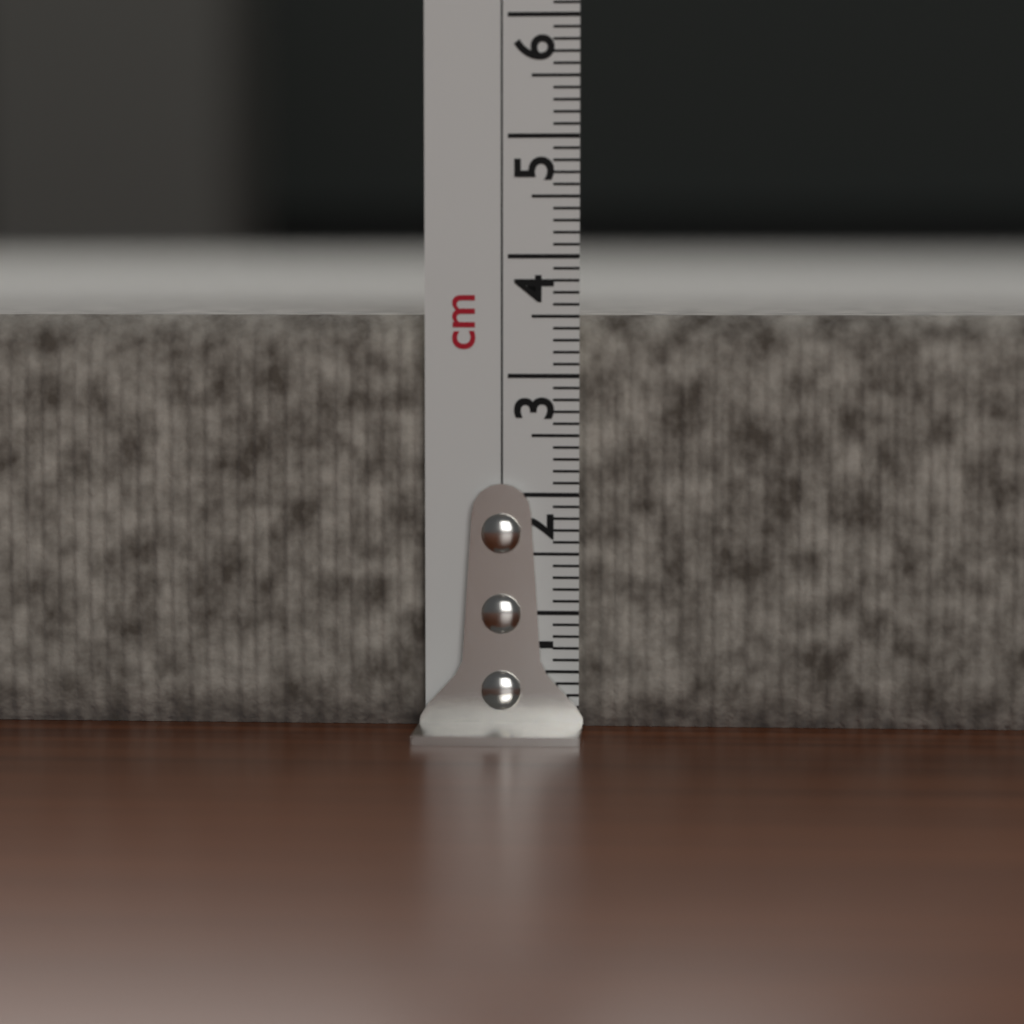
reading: 3.5 cm
